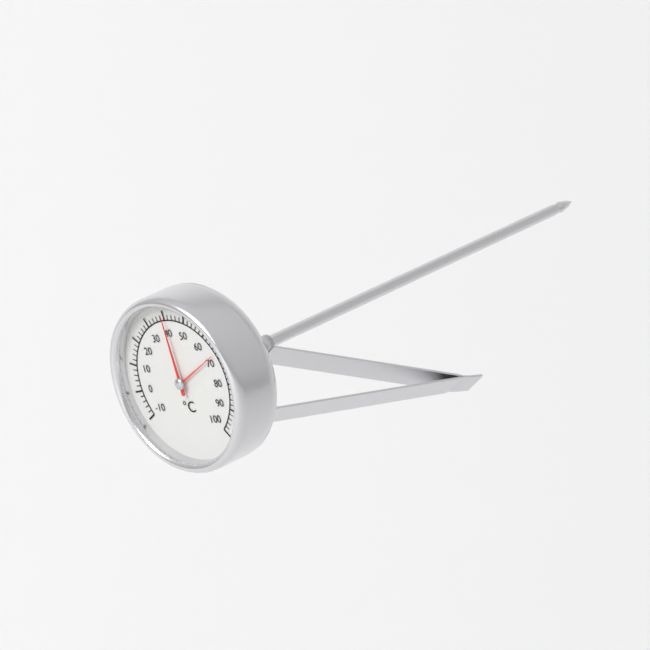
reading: 40 °C
